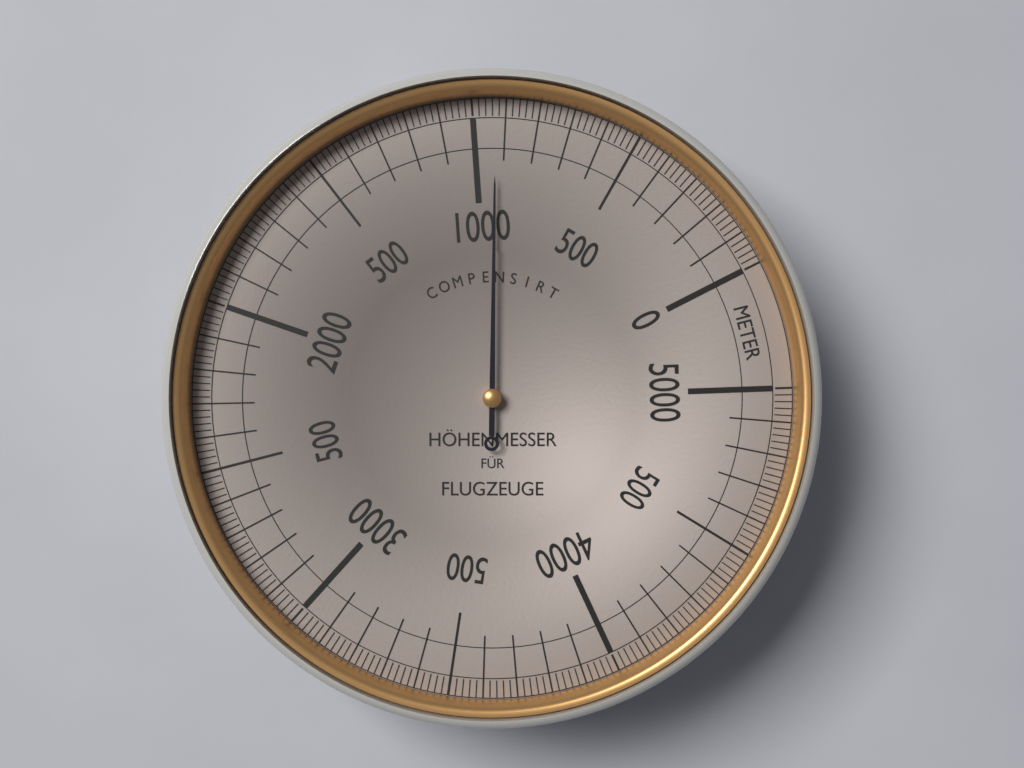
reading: 930 m
